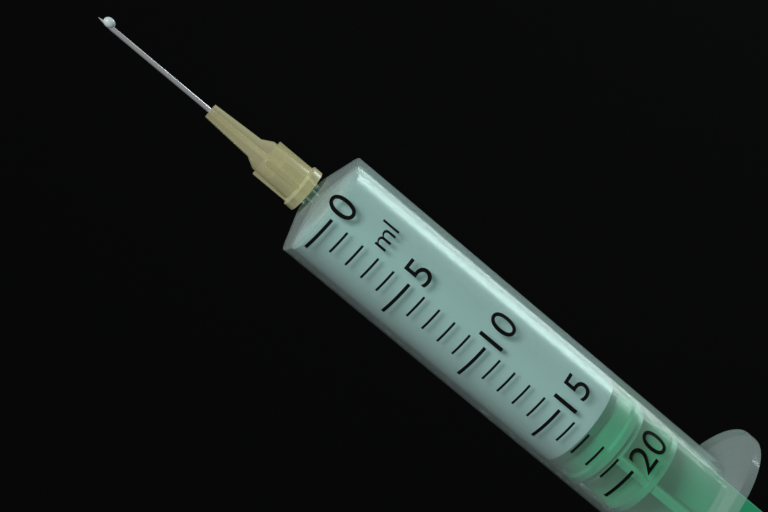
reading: 17 ml
